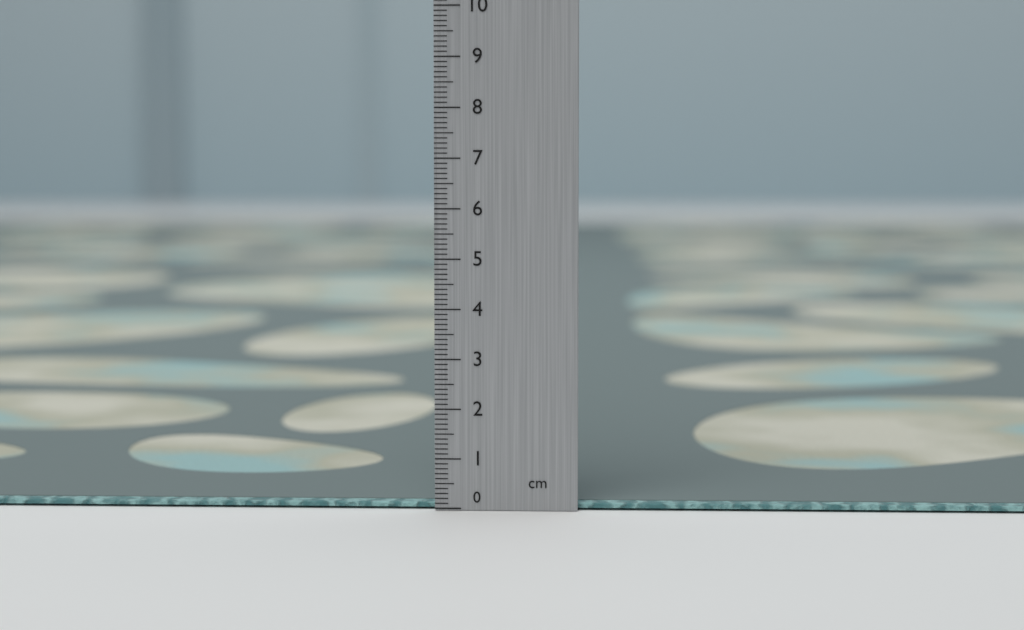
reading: 0.1 cm
